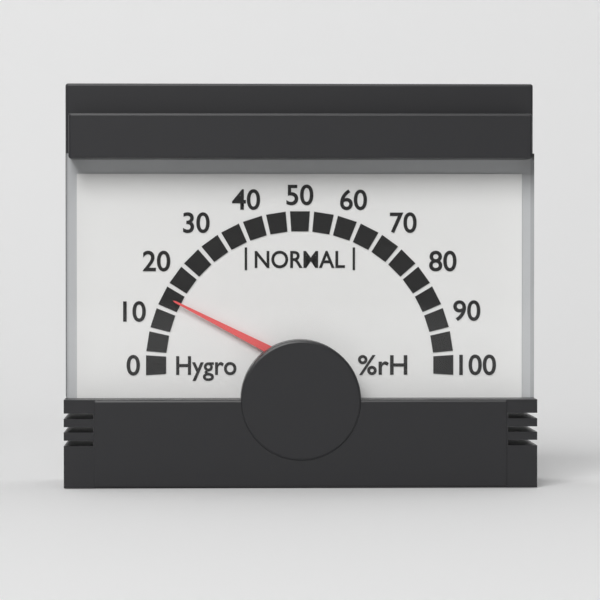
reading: 15 %rH
